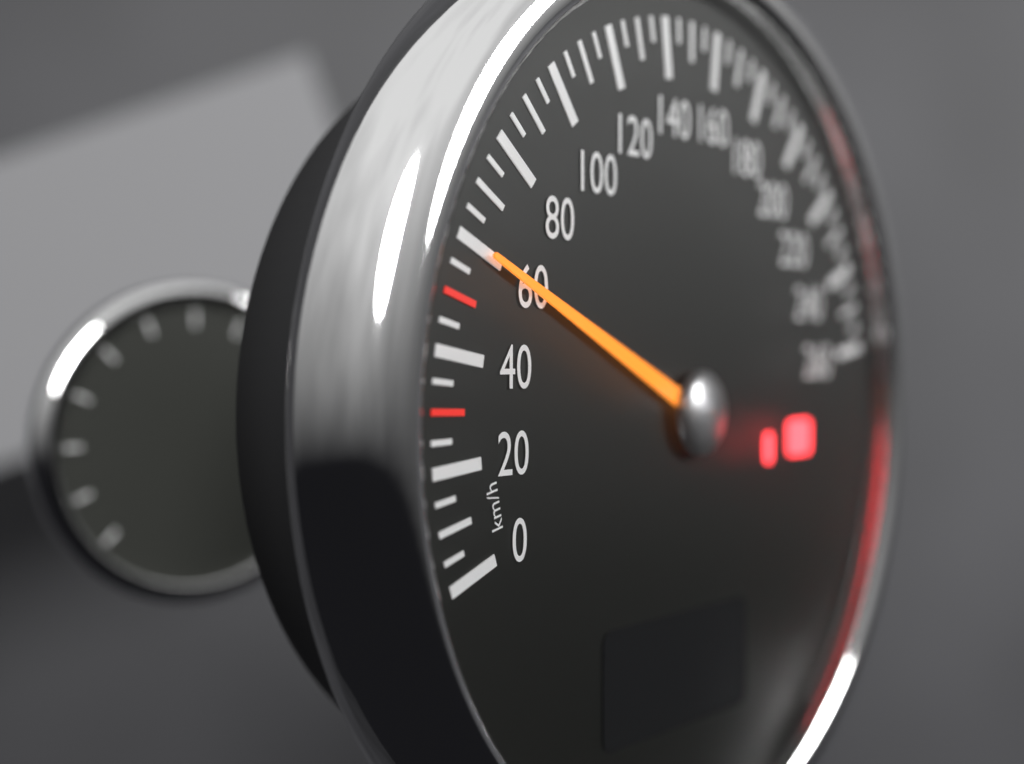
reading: 60 km/h
